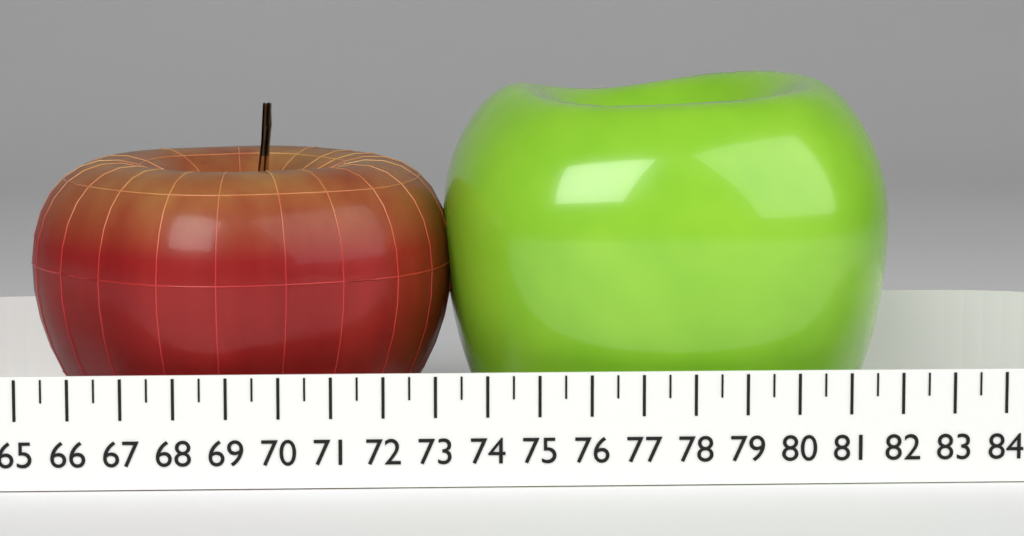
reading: 73.5 (no unit)
